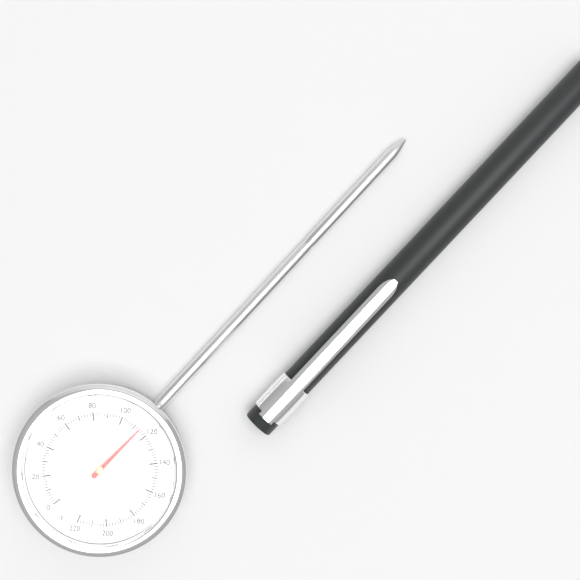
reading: 114 °F
